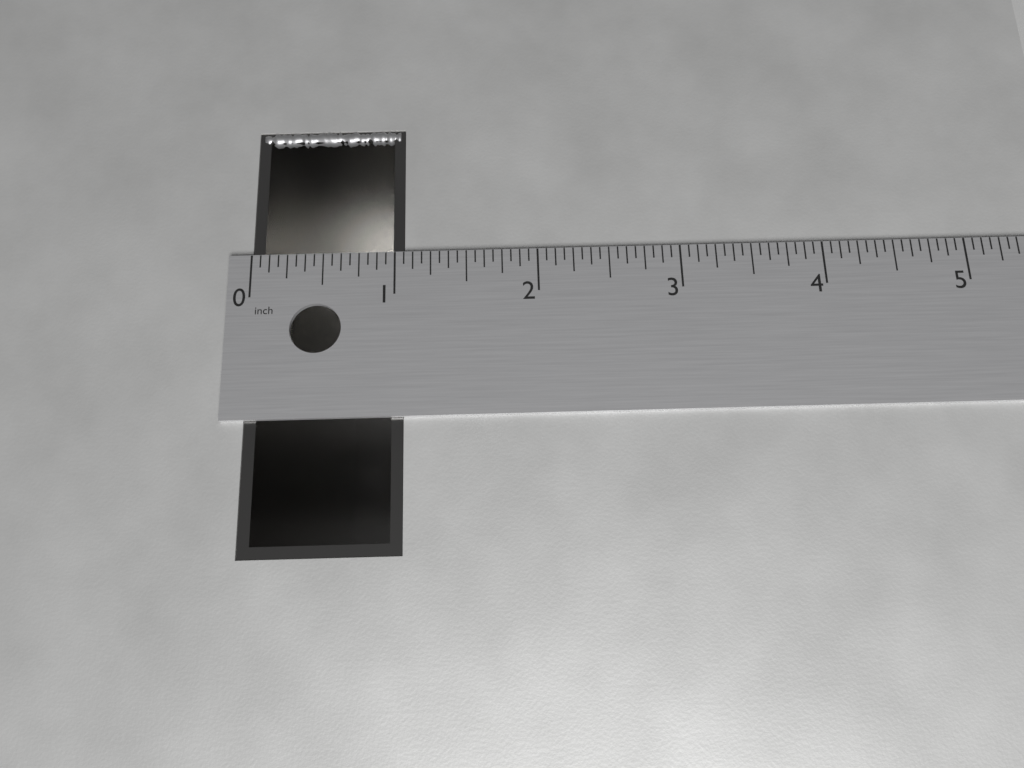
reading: 1.0625 in
